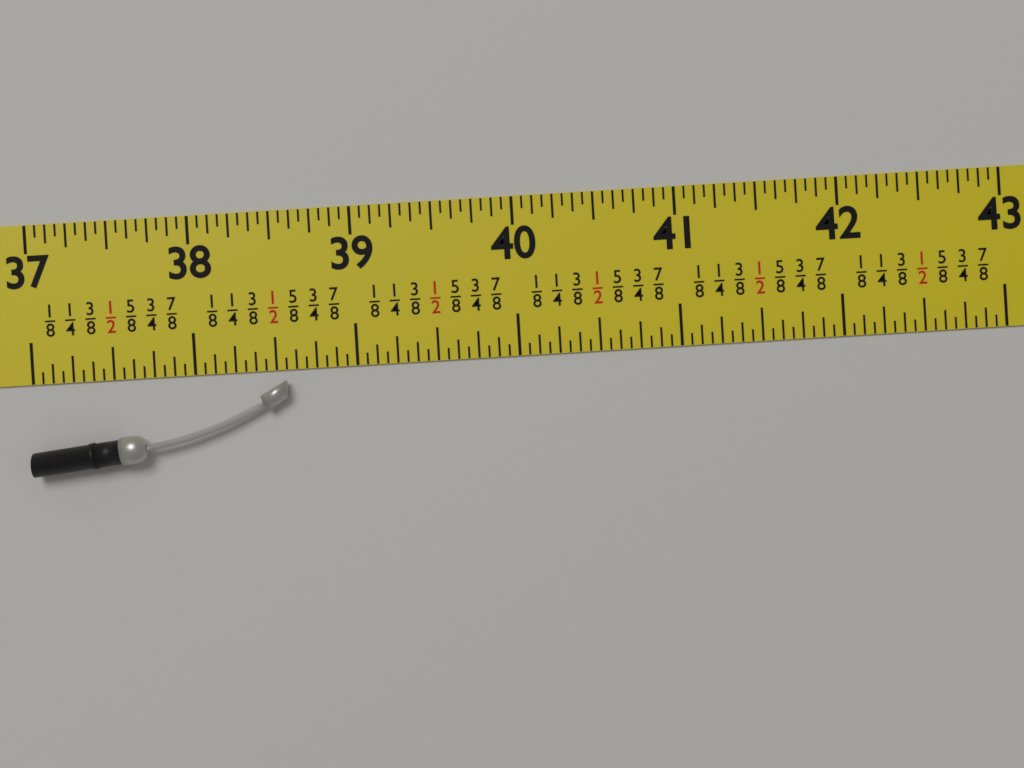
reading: 38.5625 in
